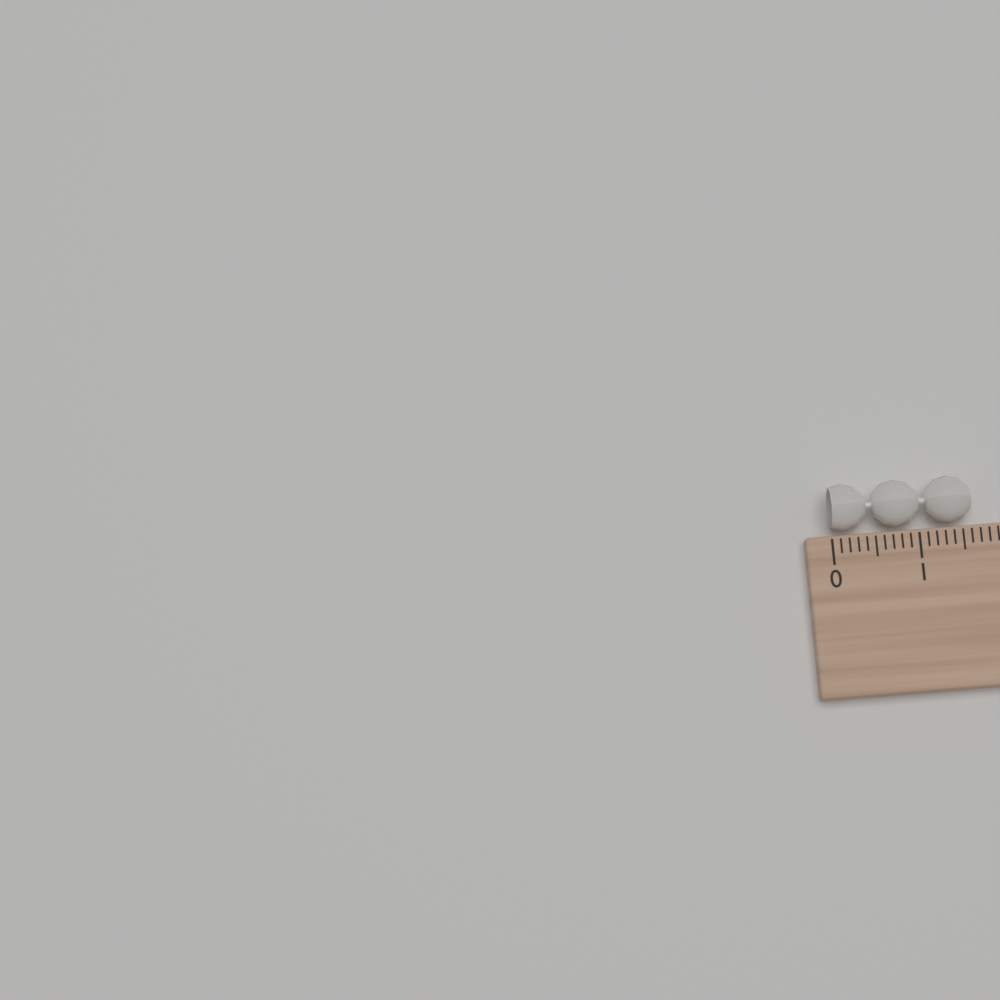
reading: 1.6 (no unit)
